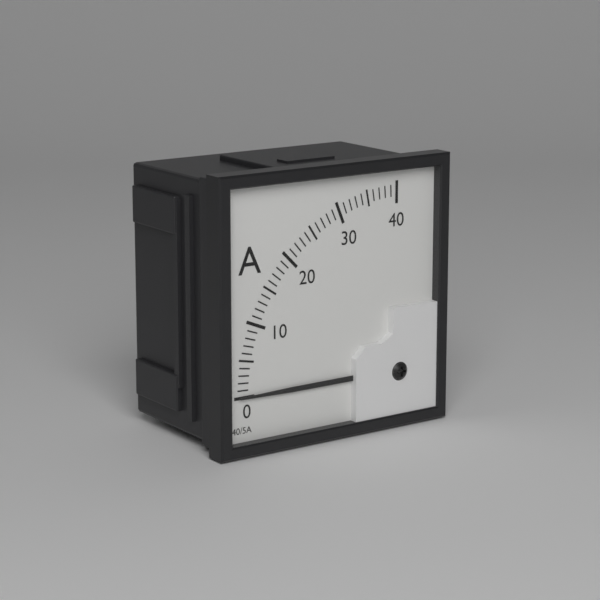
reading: 0 A
